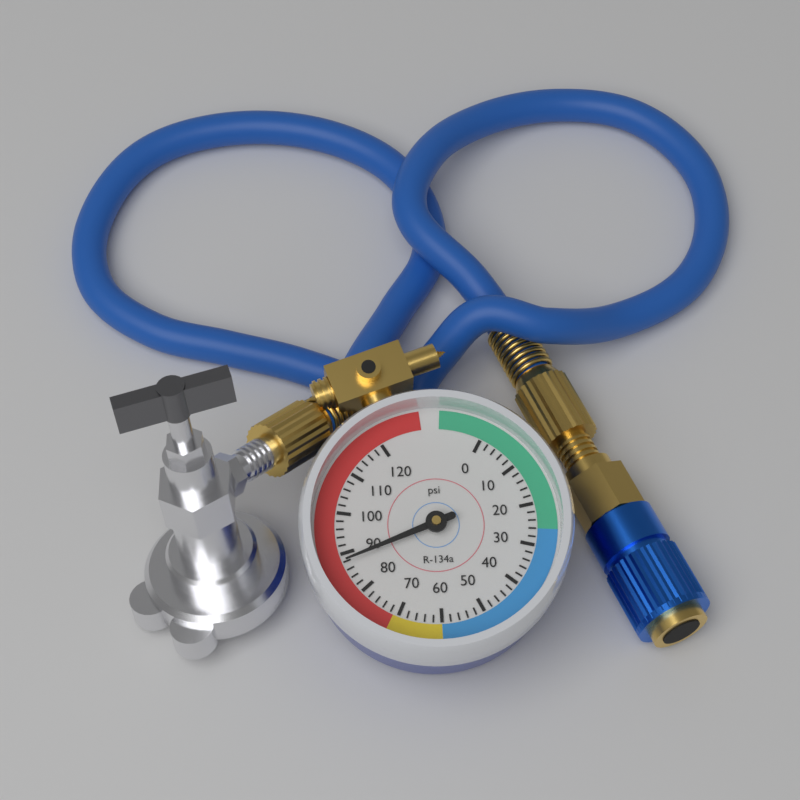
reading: 88 psi
